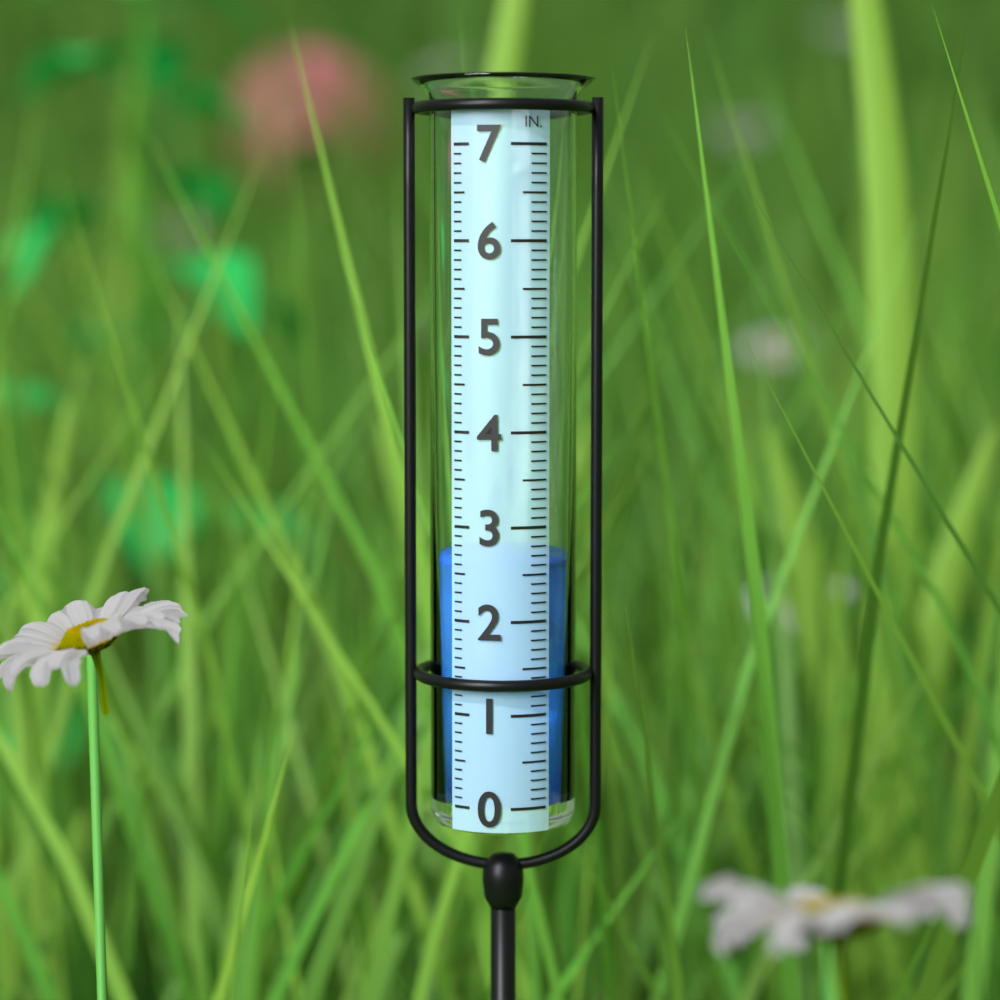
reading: 2.6 in
